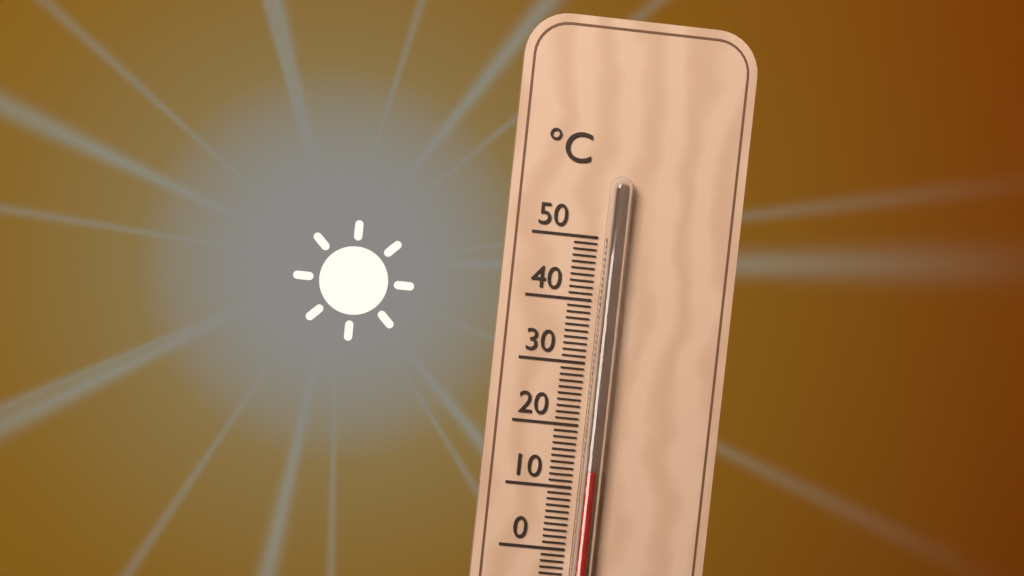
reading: 13 °C
